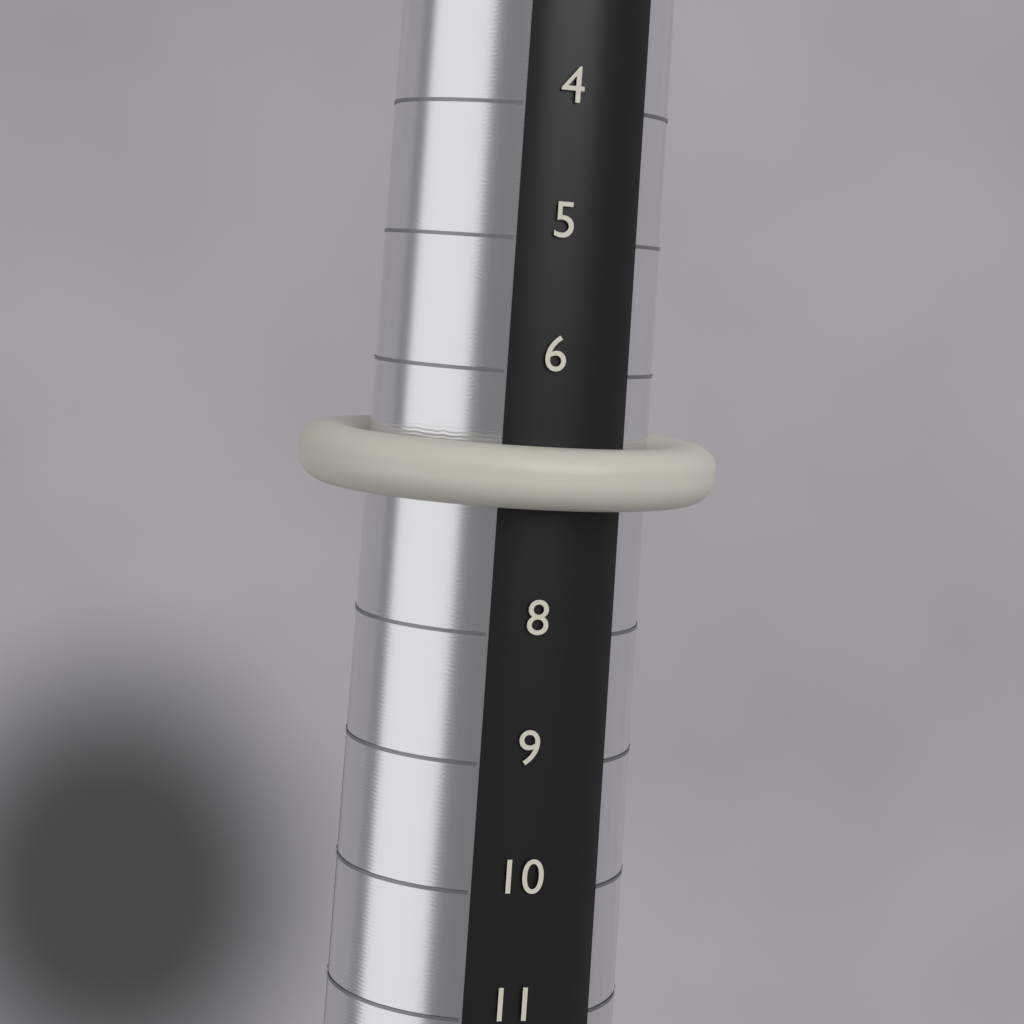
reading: 7 (no unit)
